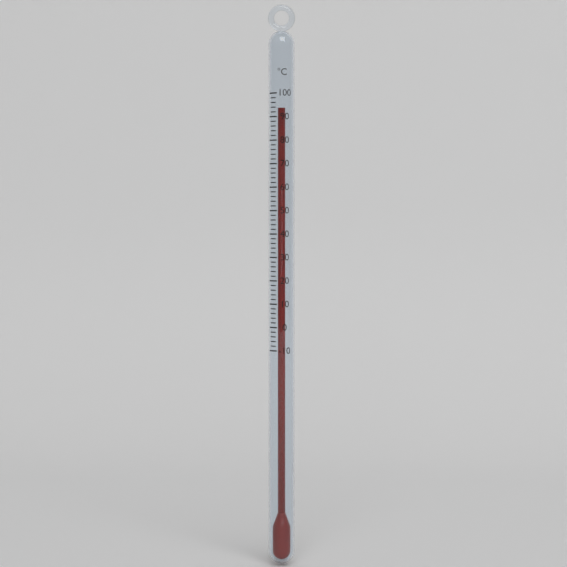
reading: 94 °C
